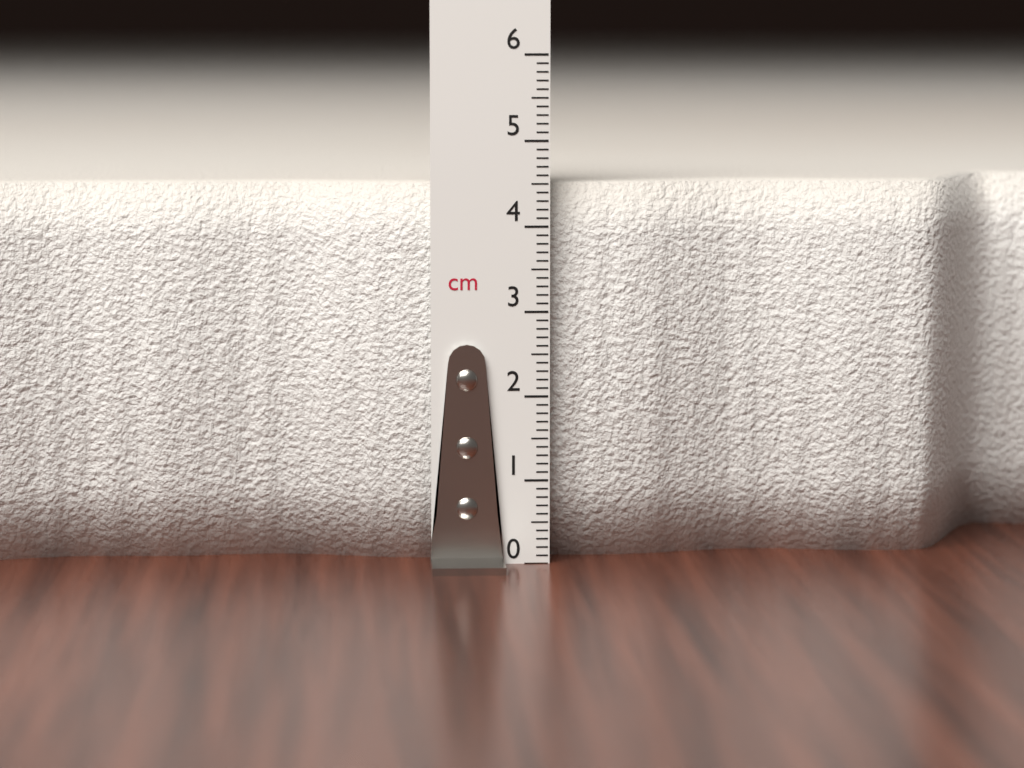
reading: 4.5 cm
